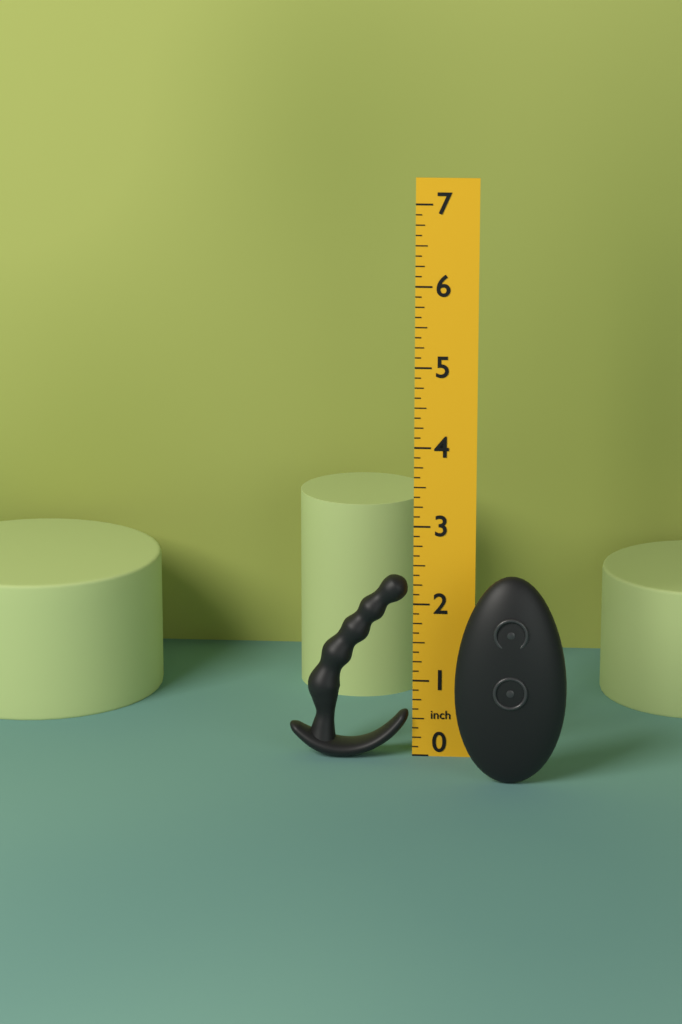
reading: 2.375 in
